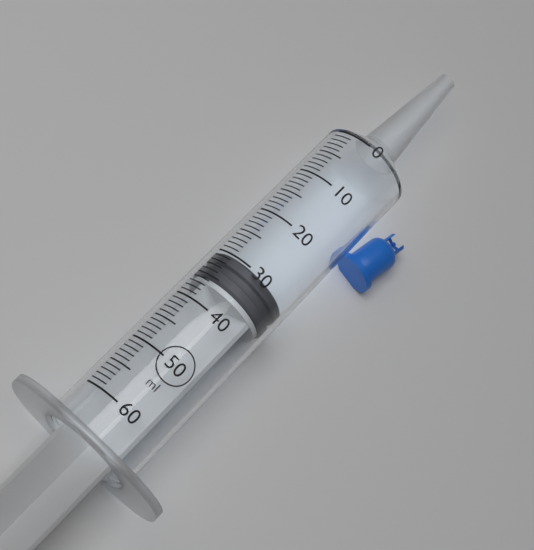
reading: 30 ml
